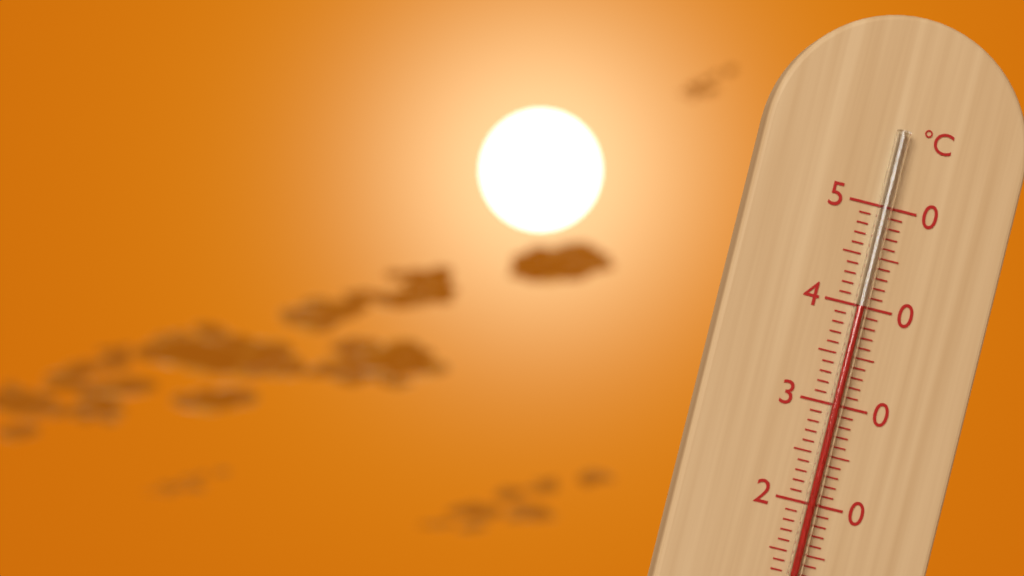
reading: 40 °C
